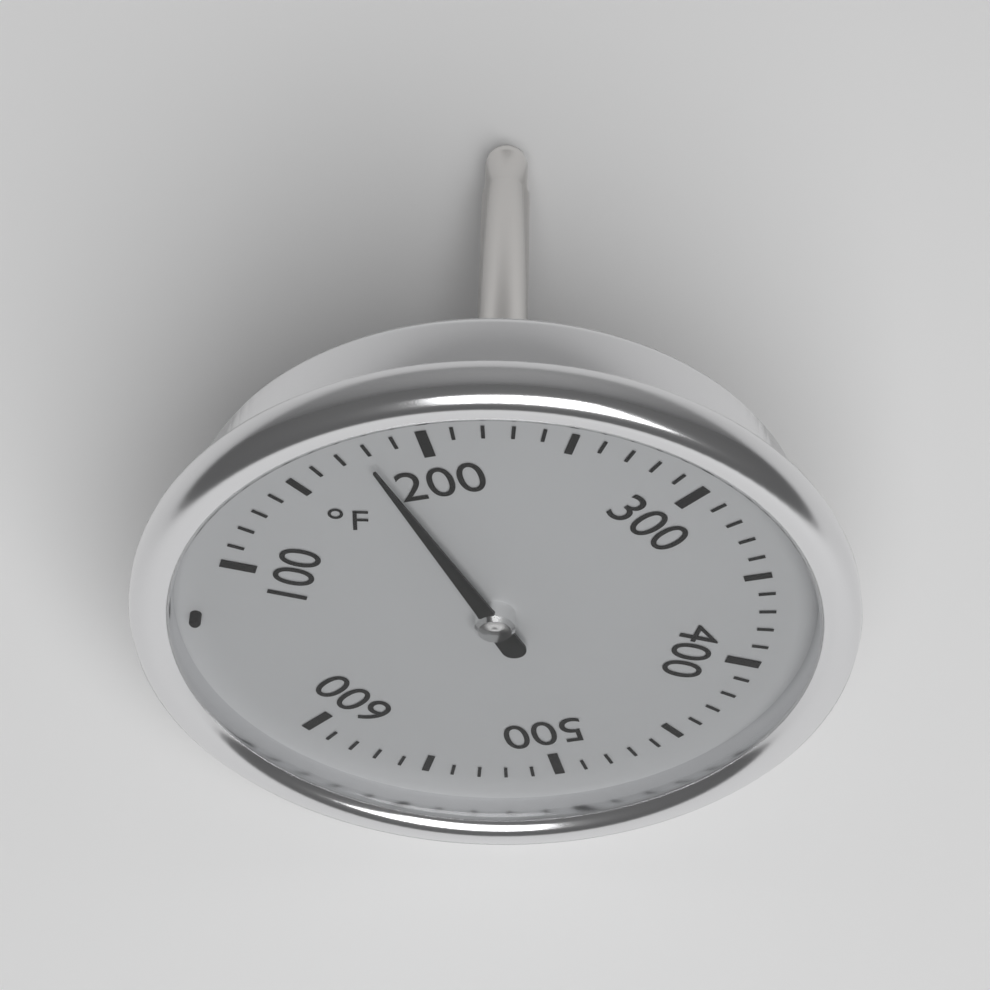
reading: 180 °F
